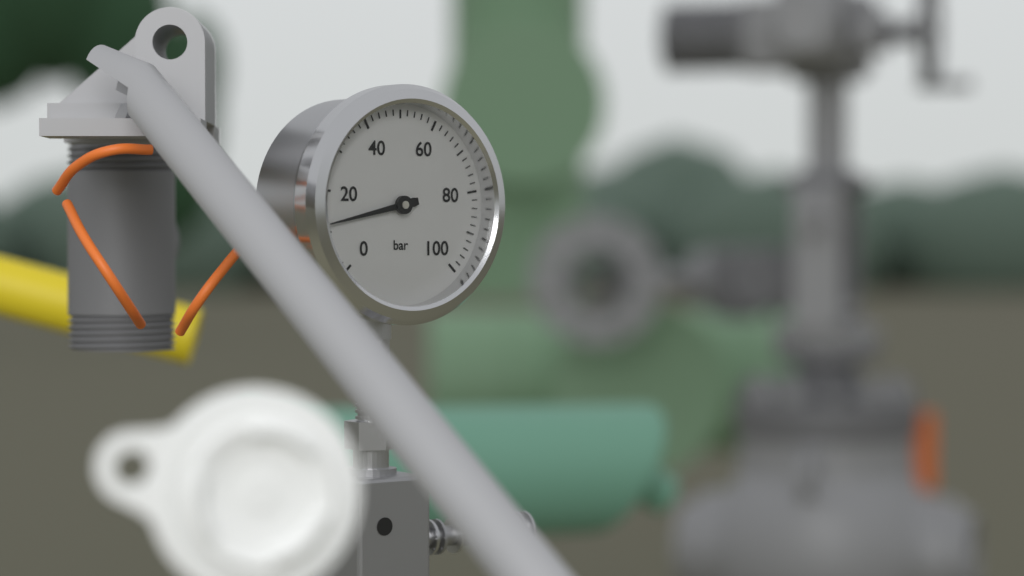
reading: 12 bar
